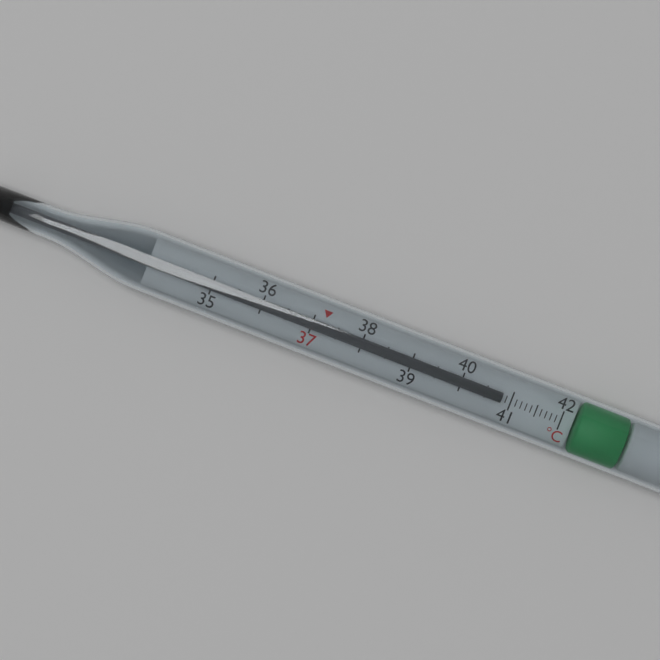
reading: 40.8 °C
